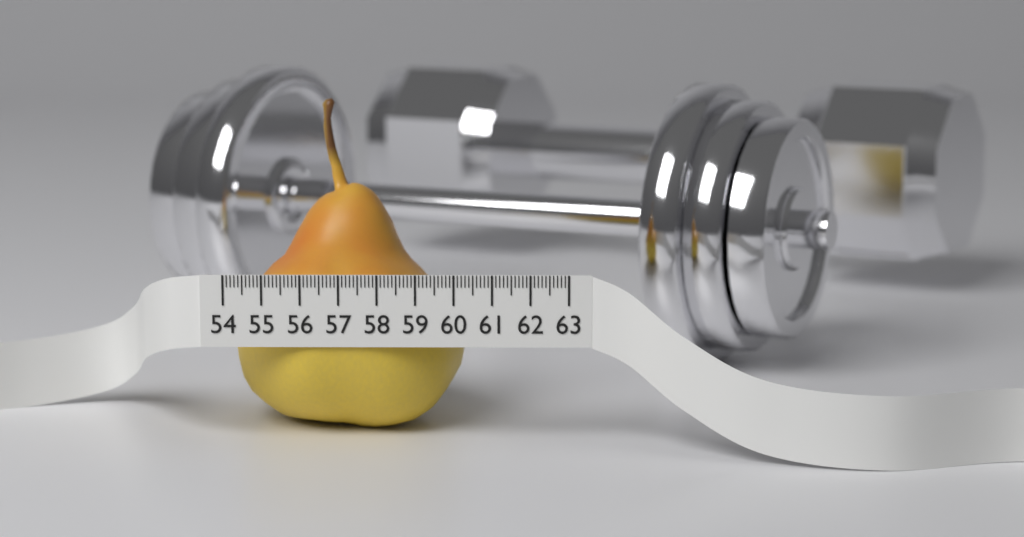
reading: 60.2 (no unit)
